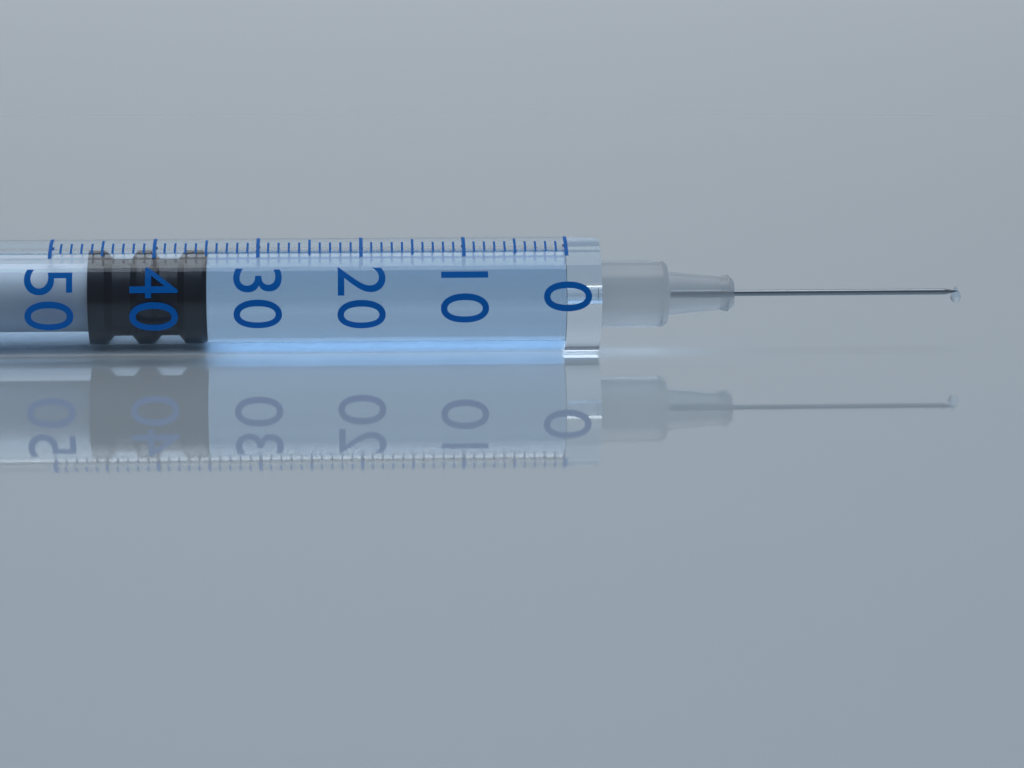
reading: 35 (no unit)
